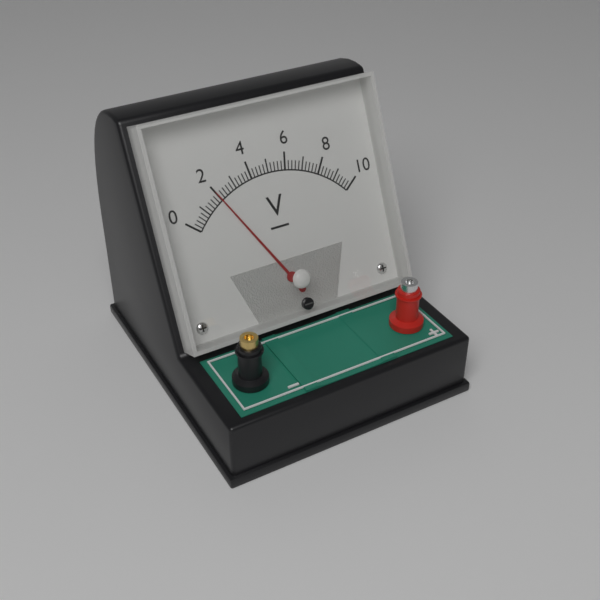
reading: 2.0 V
